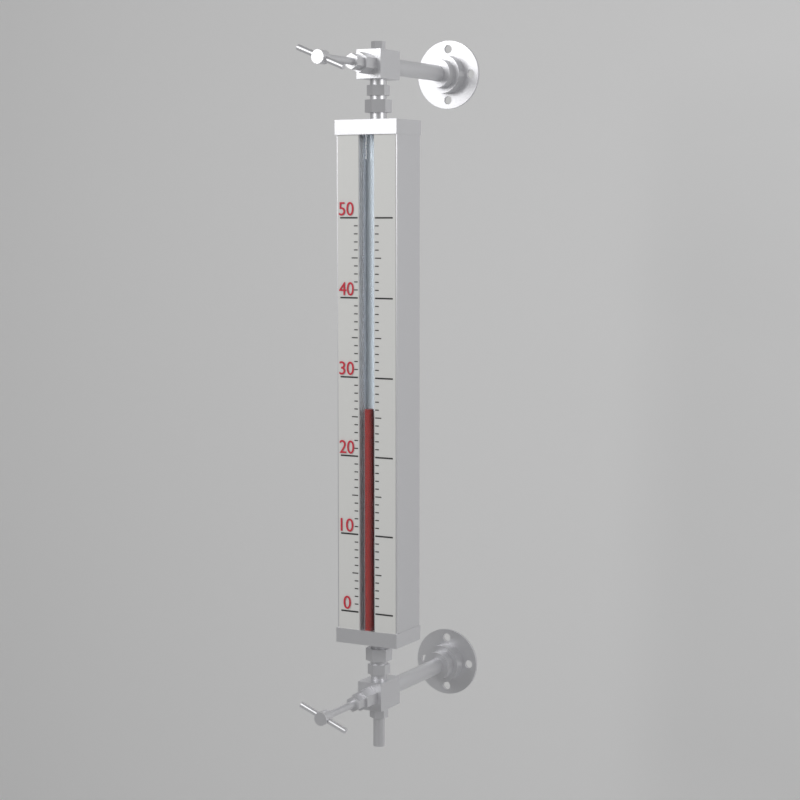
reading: 26 (no unit)
